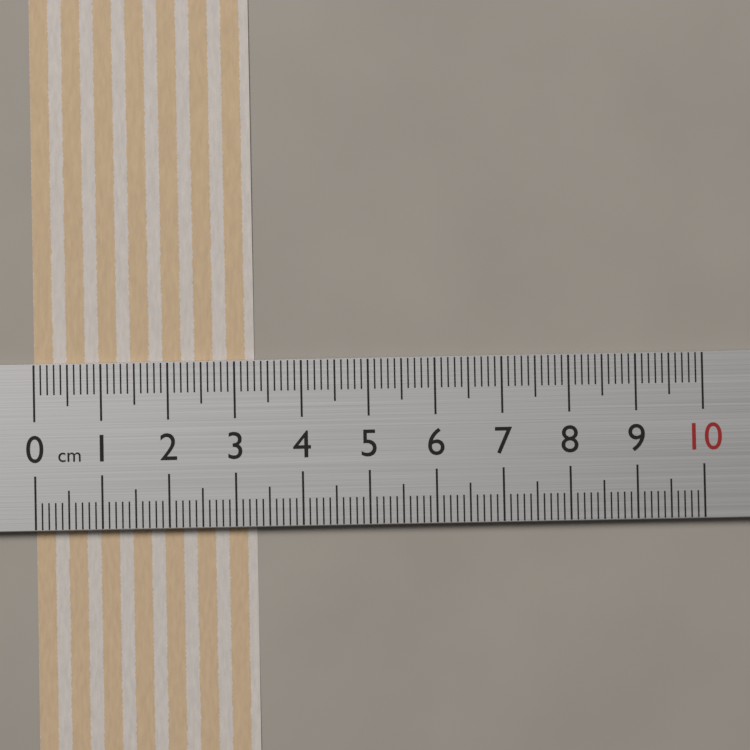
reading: 3.3 cm
